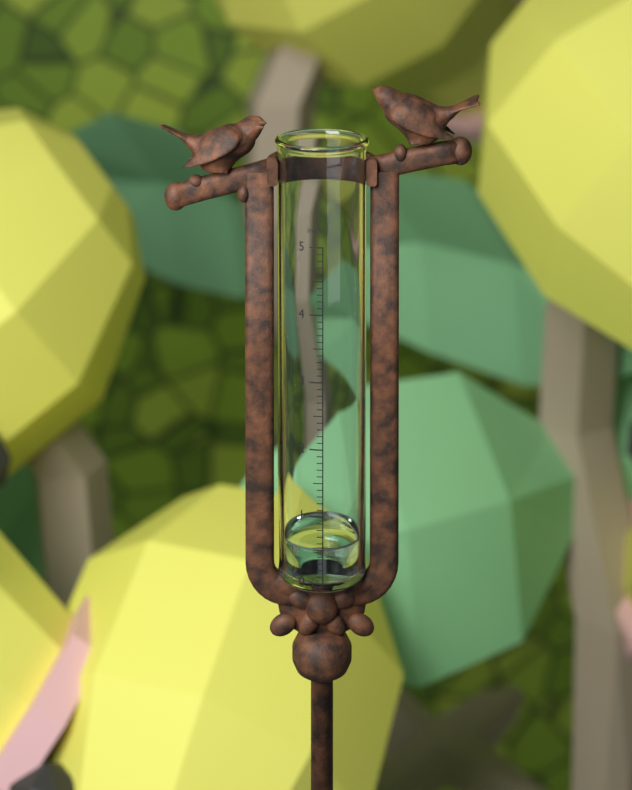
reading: 0.5 in
